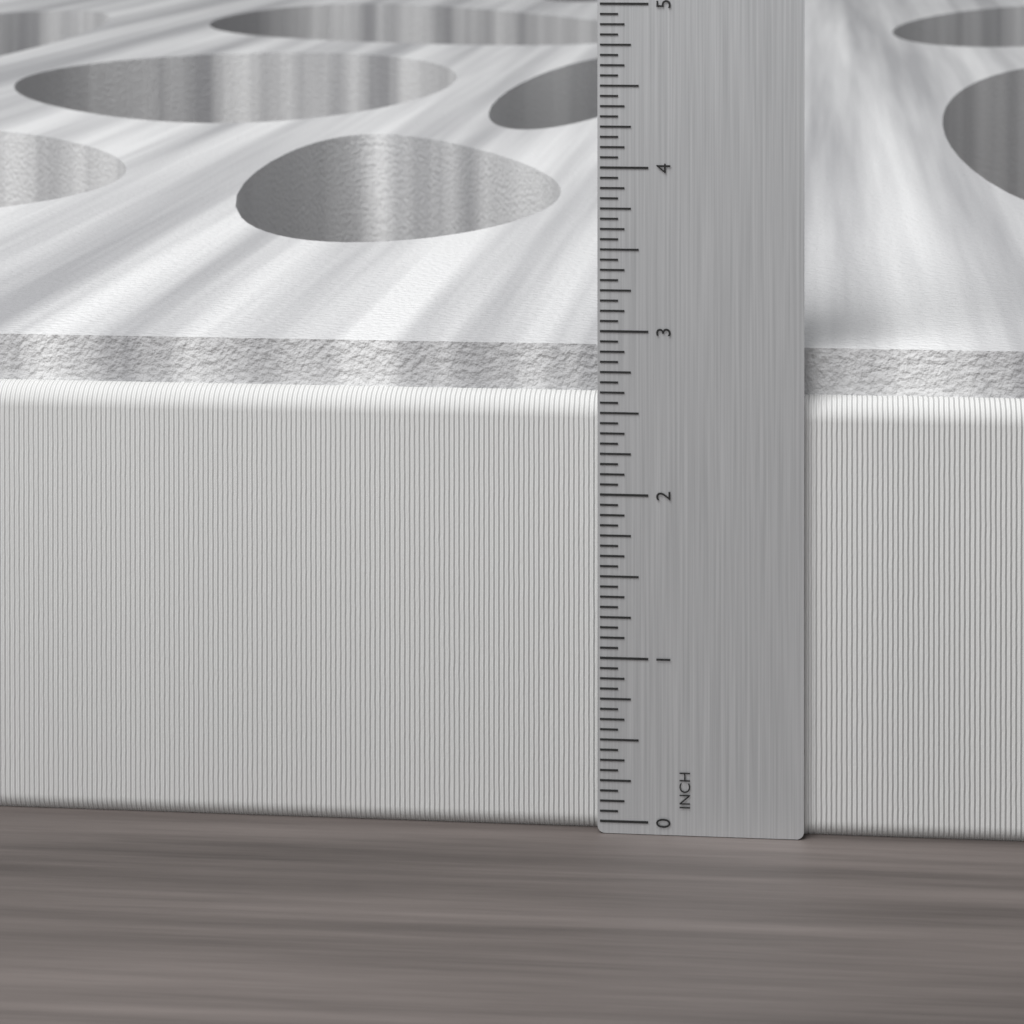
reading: 2.8750 in
